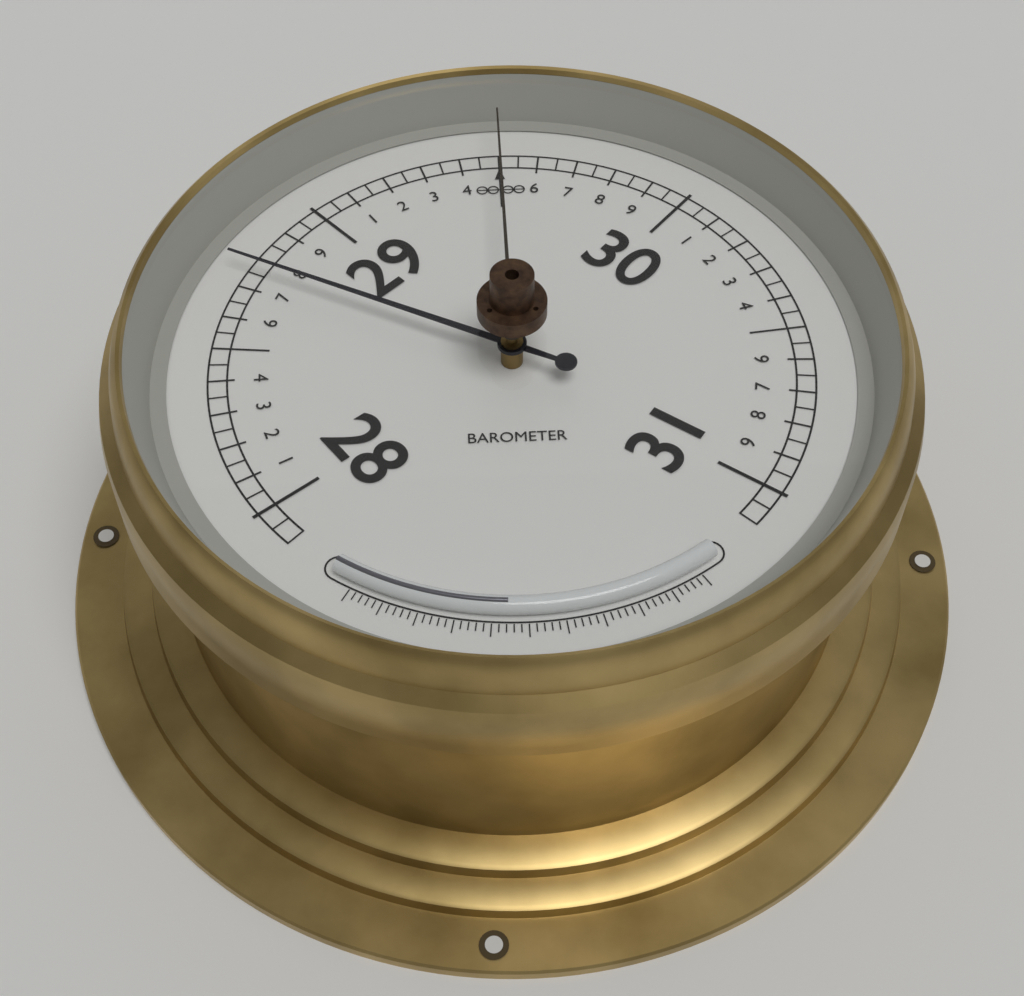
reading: 28.75 (no unit)
